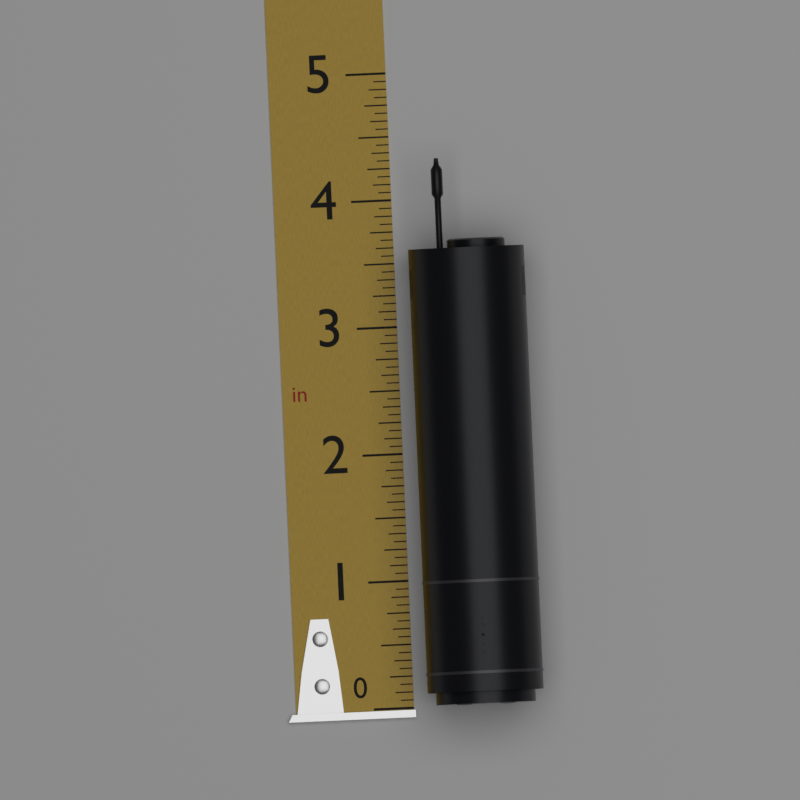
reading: 4.3125 in
